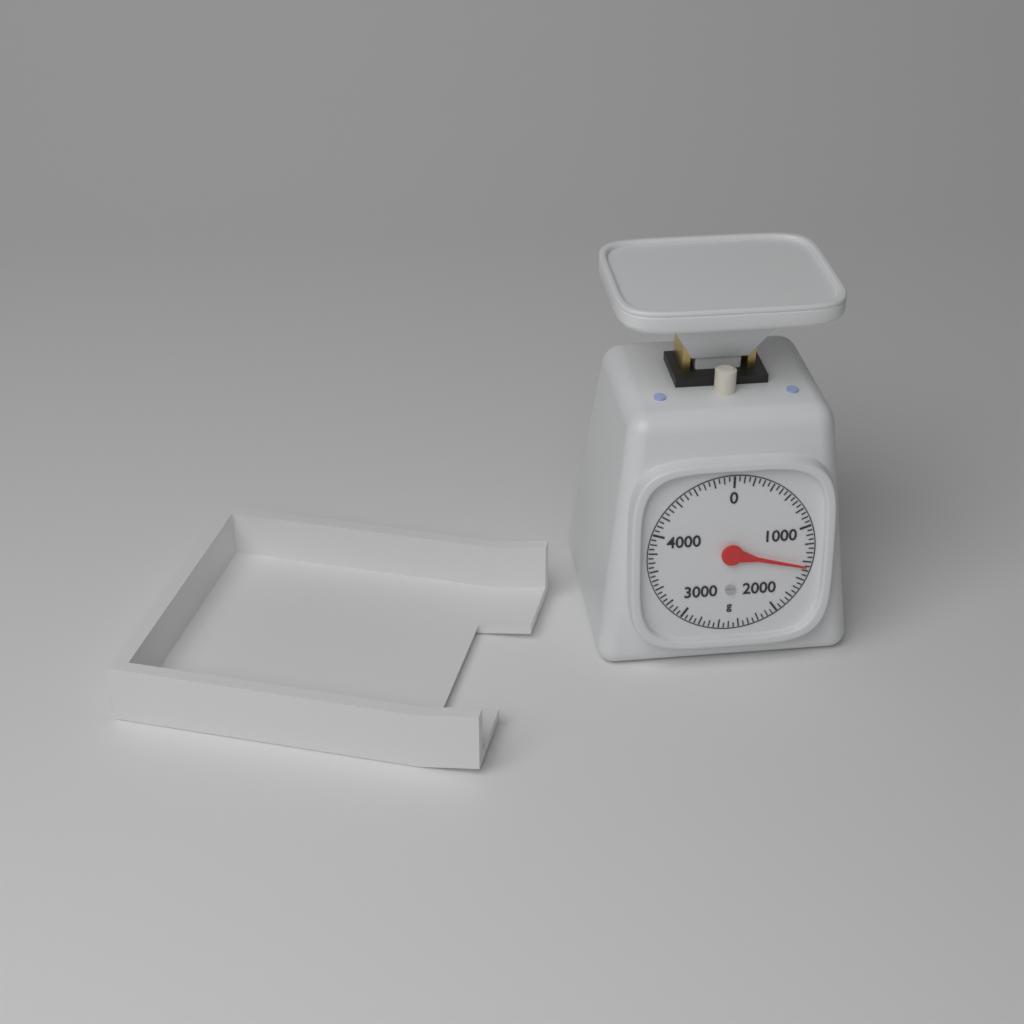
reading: 1450 g
